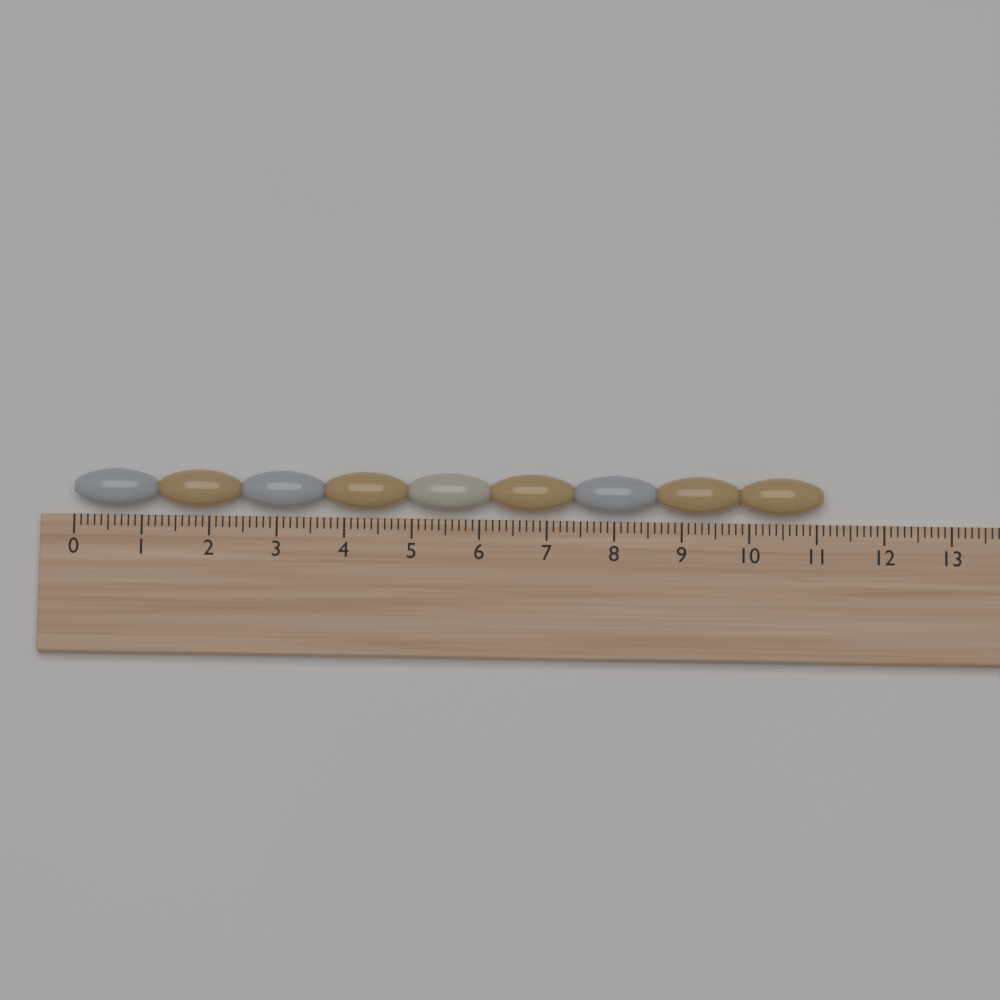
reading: 11.1 (no unit)
